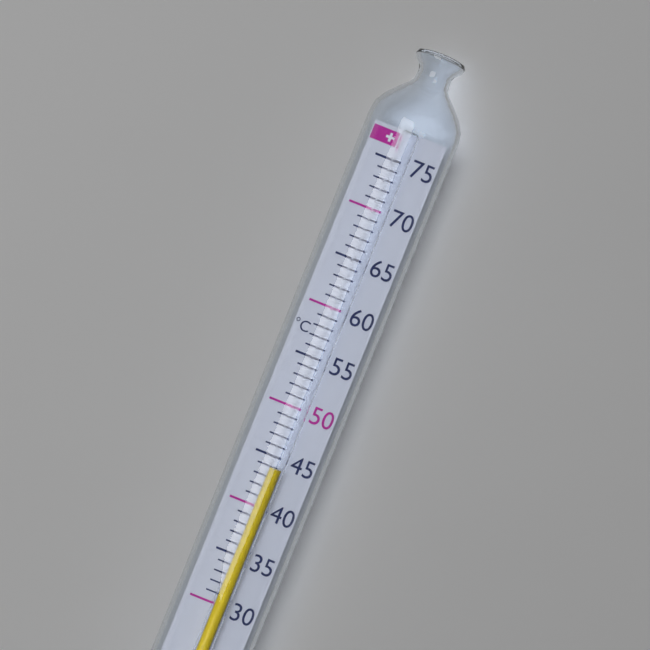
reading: 44 °C
